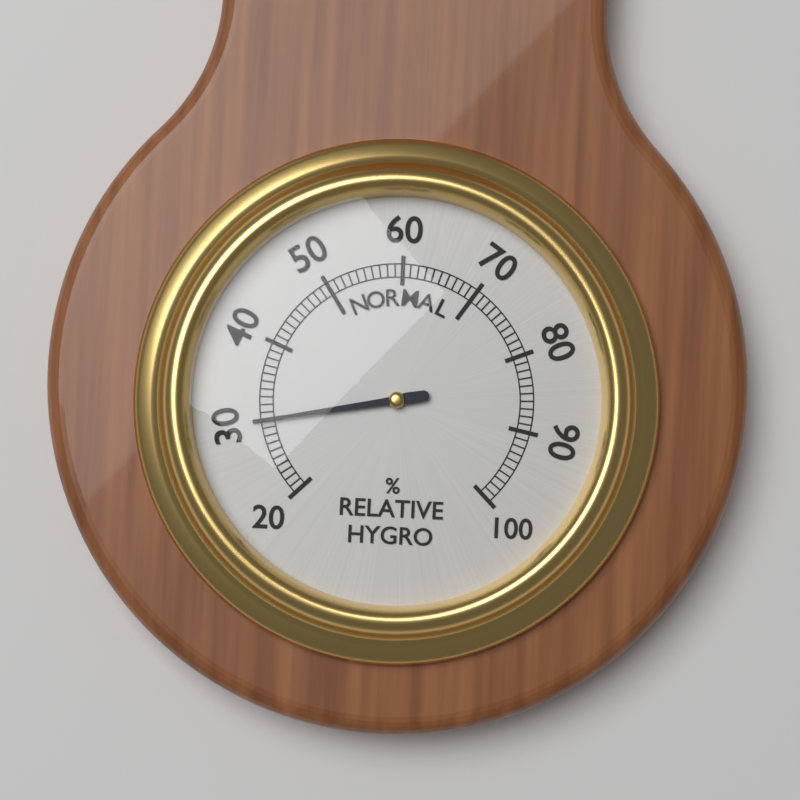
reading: 30 %
